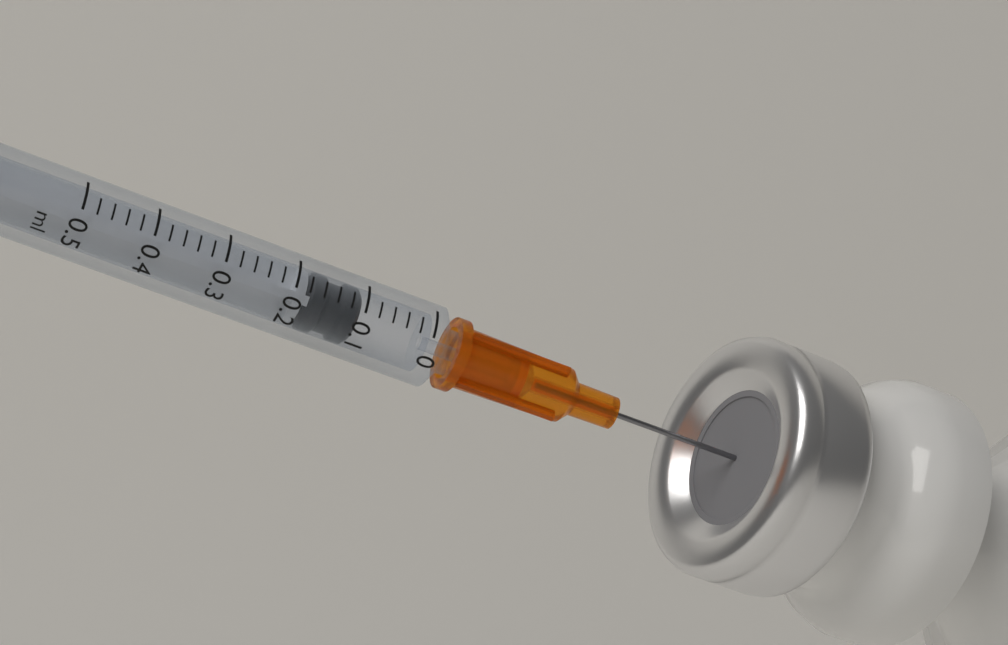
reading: 0.10 ml
